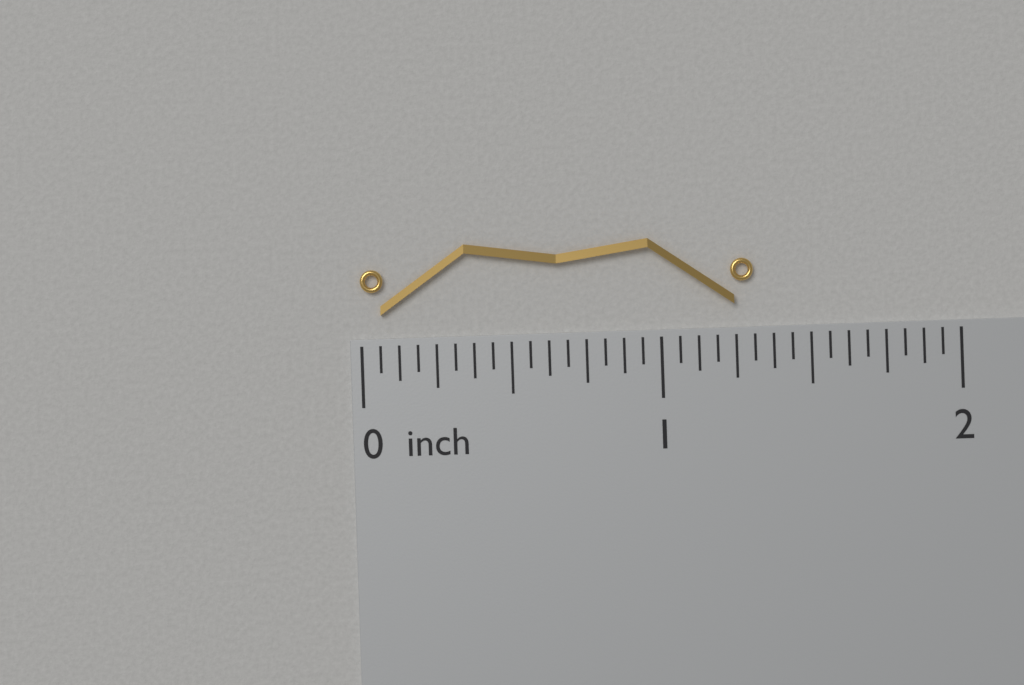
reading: 1.3125 inch
